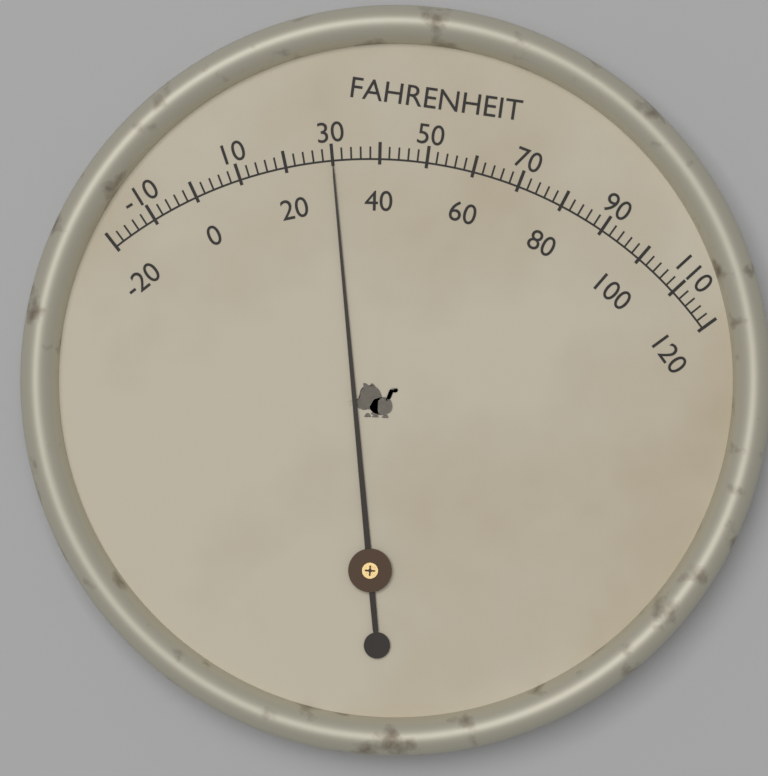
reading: 30 °F
